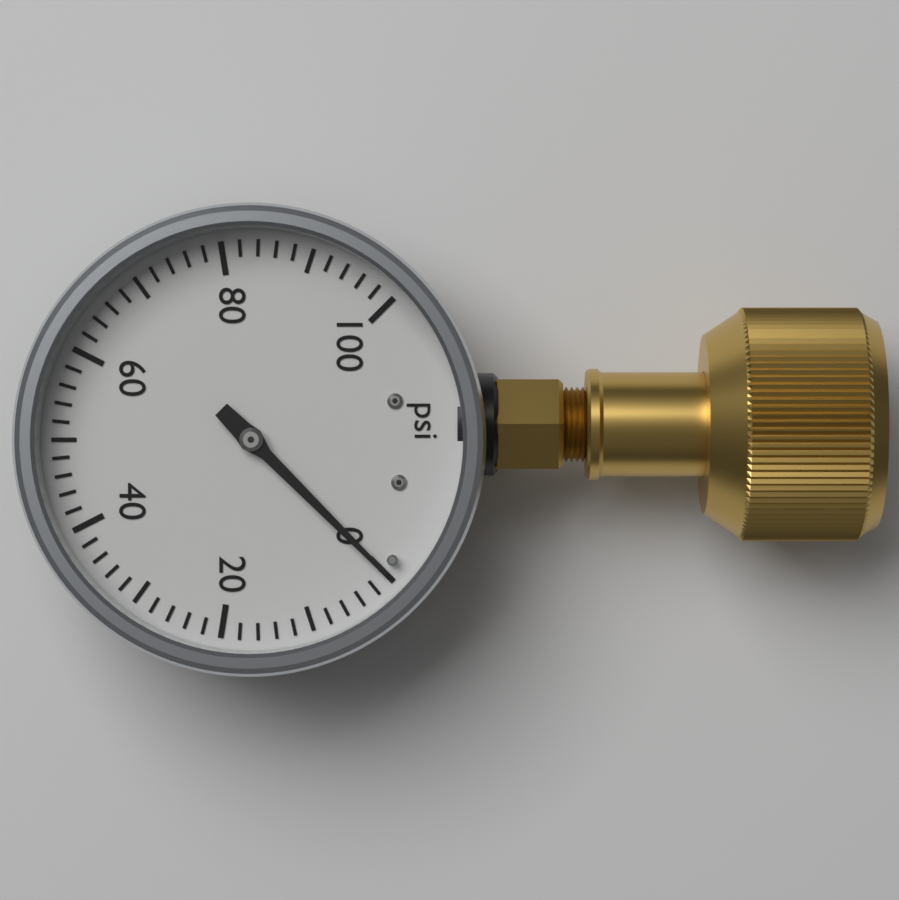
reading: 0 psi
